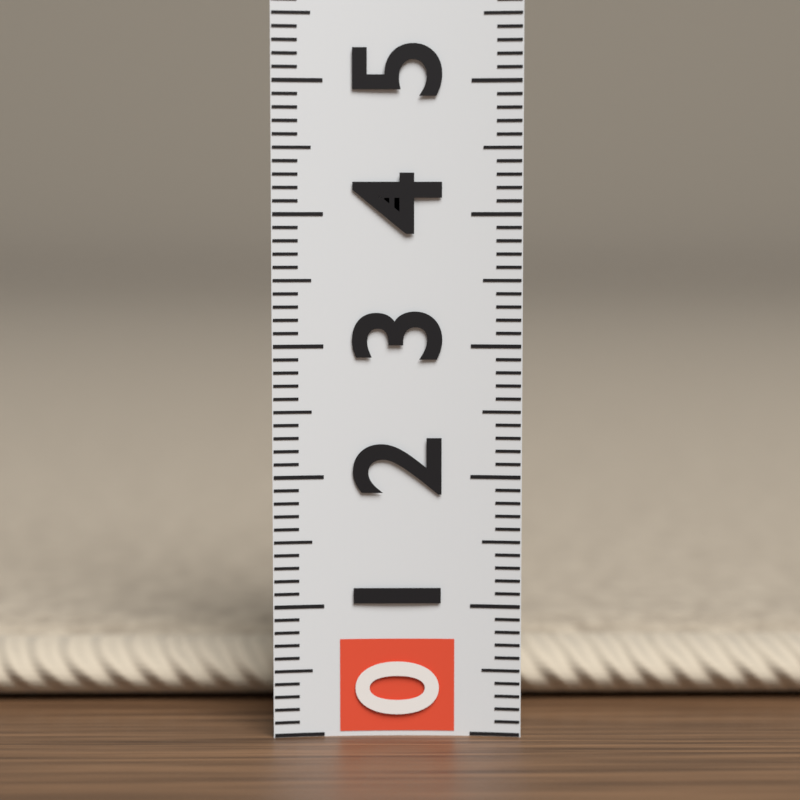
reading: 0.5 (no unit)
